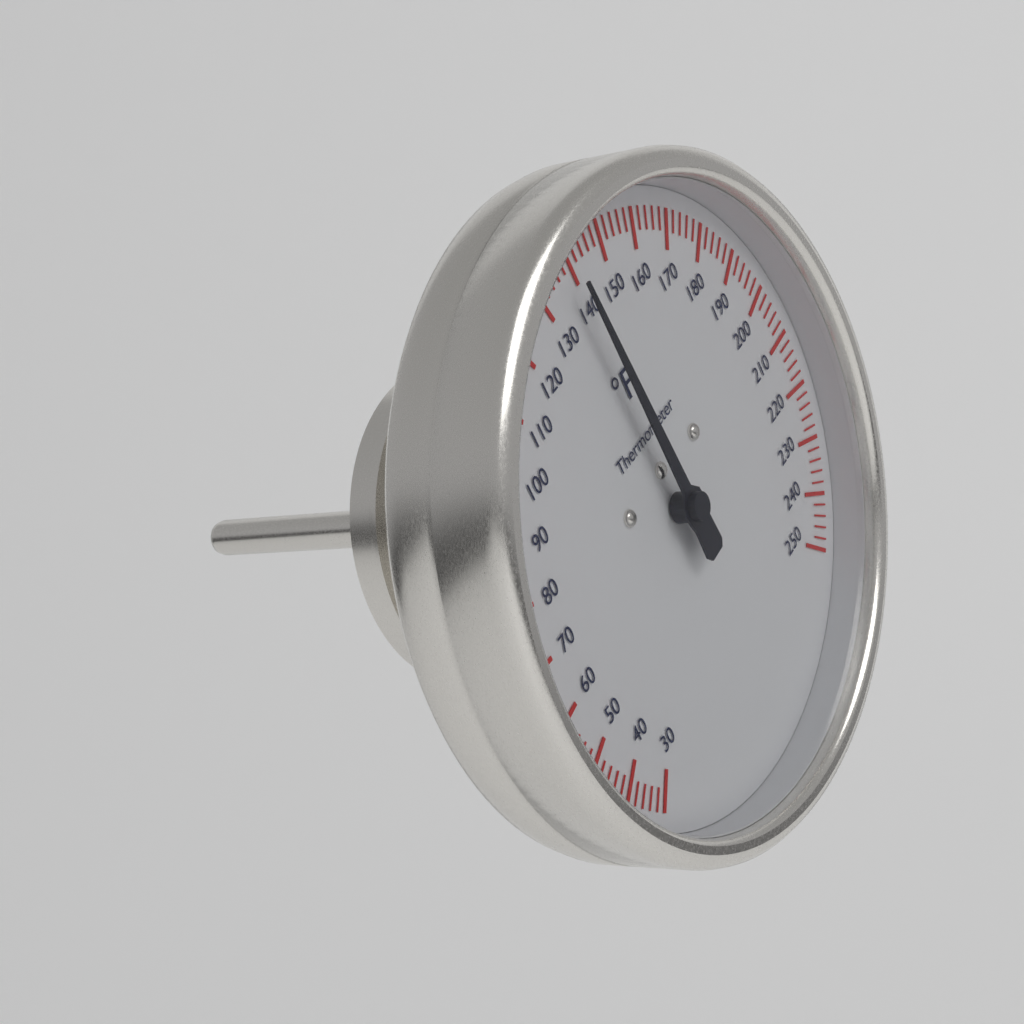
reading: 138 °F
